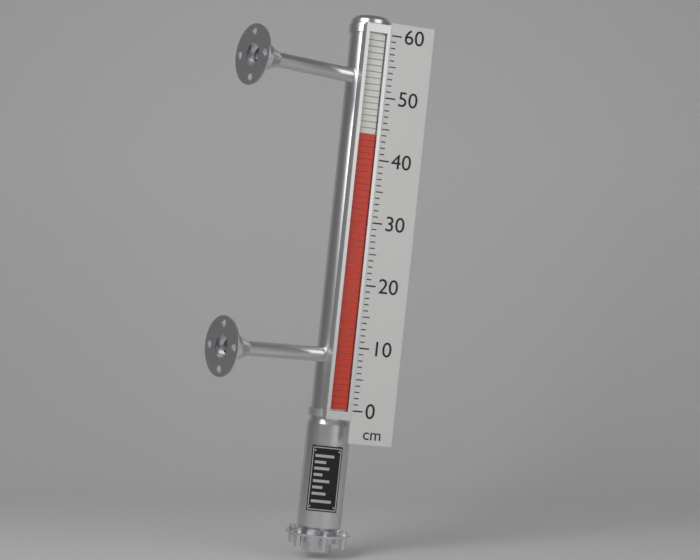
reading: 44 cm
